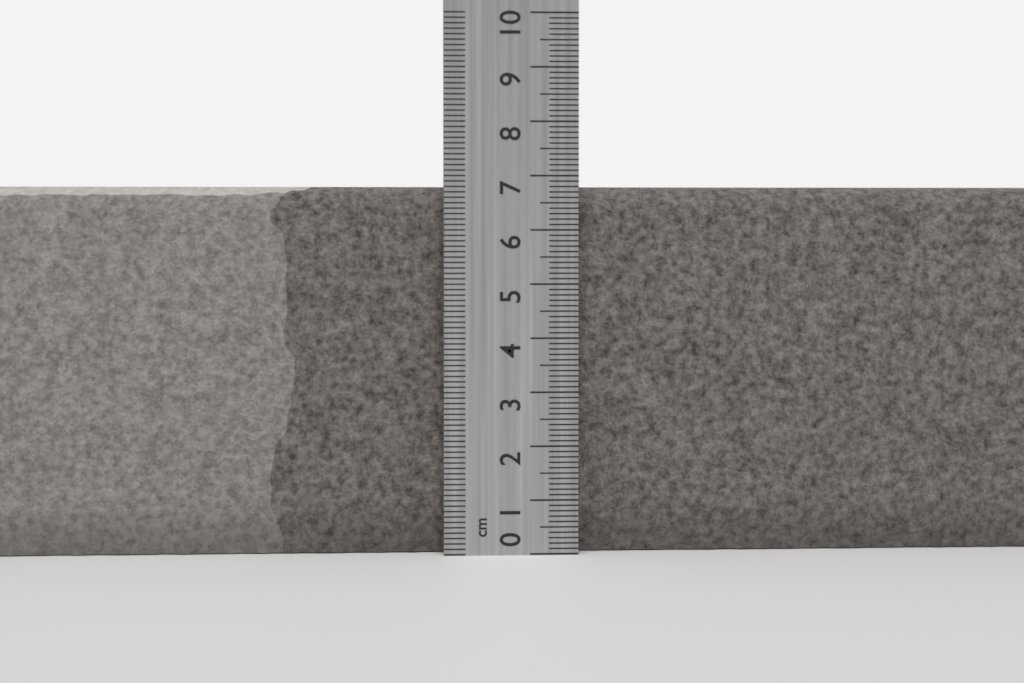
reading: 6.8 cm
